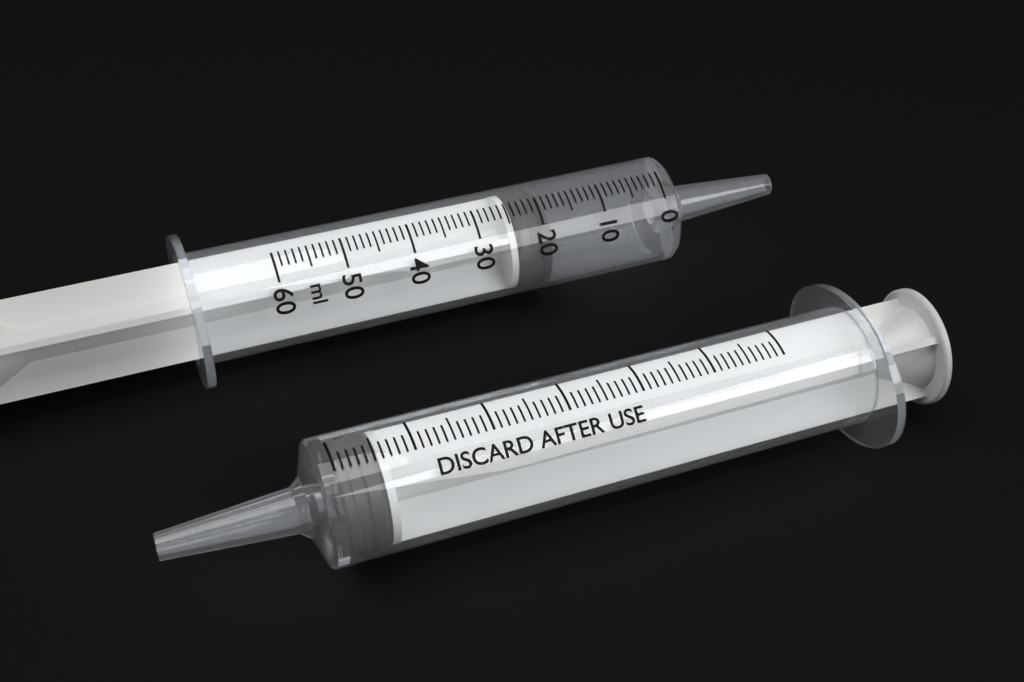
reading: 19 ml
